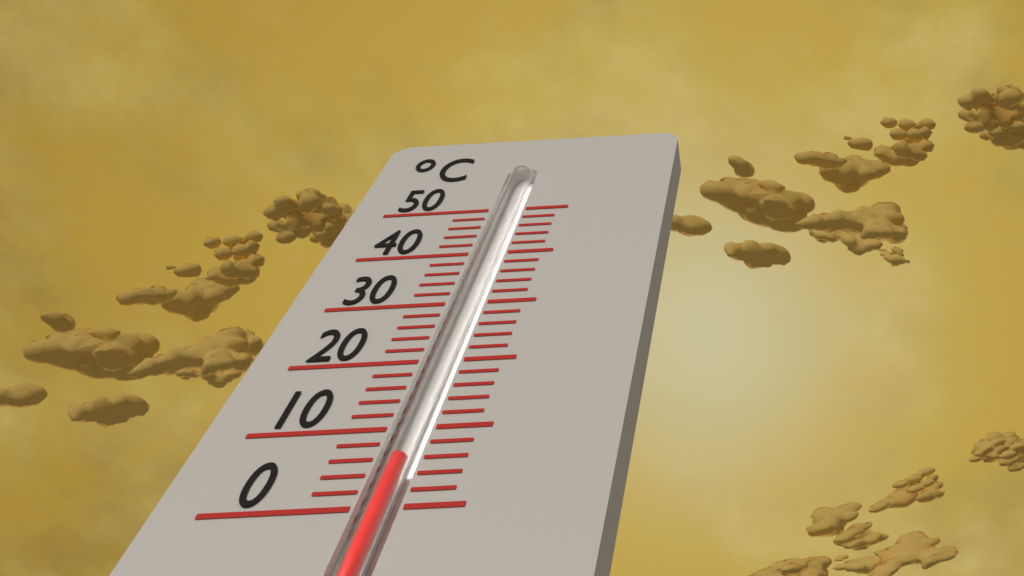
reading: 6 °C
